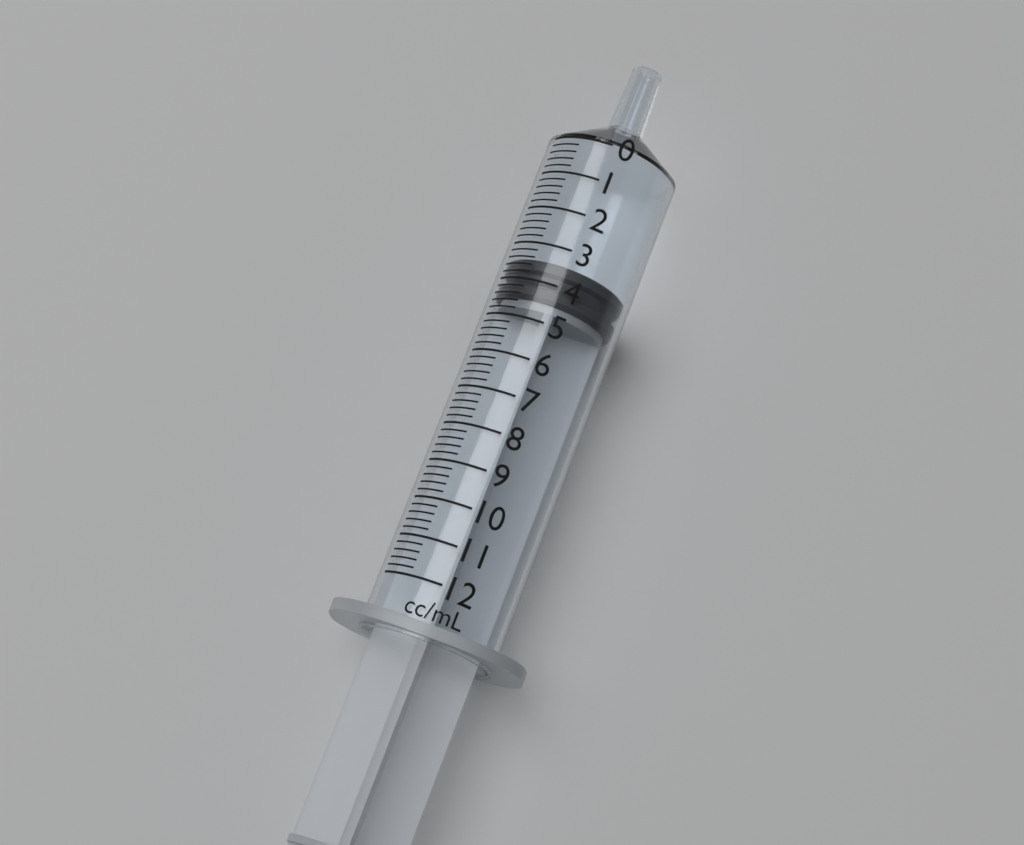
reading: 3.4 ml
